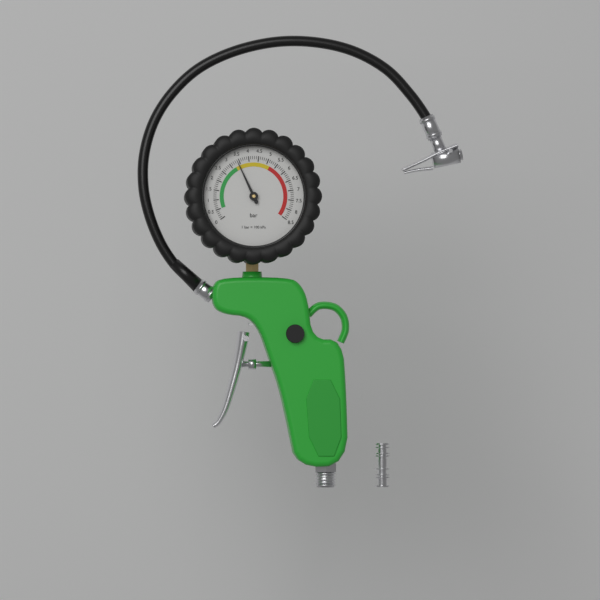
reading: 3.4 bar
